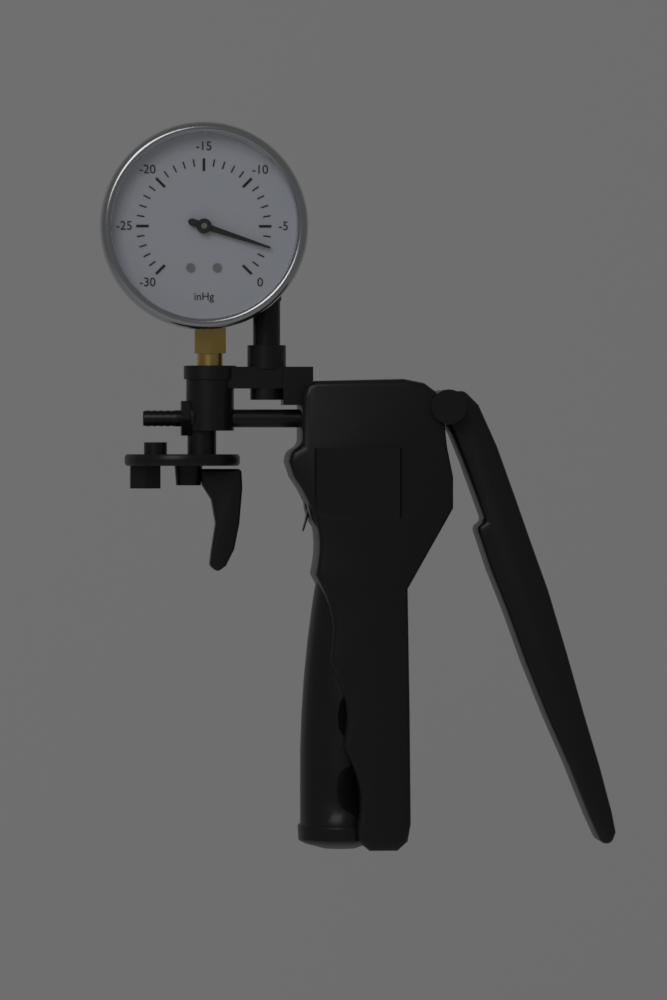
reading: -3 inHg
